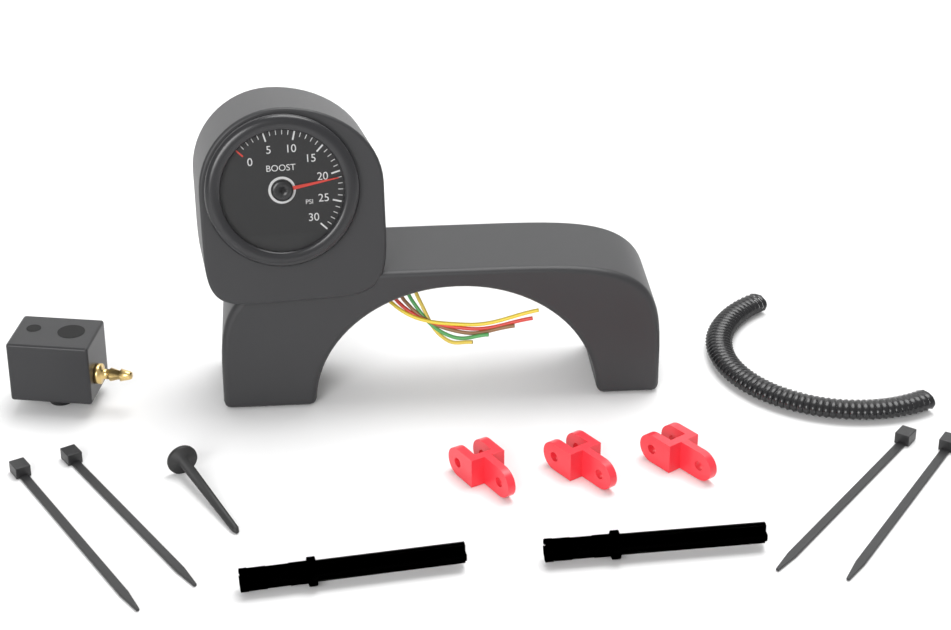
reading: 21 psi
